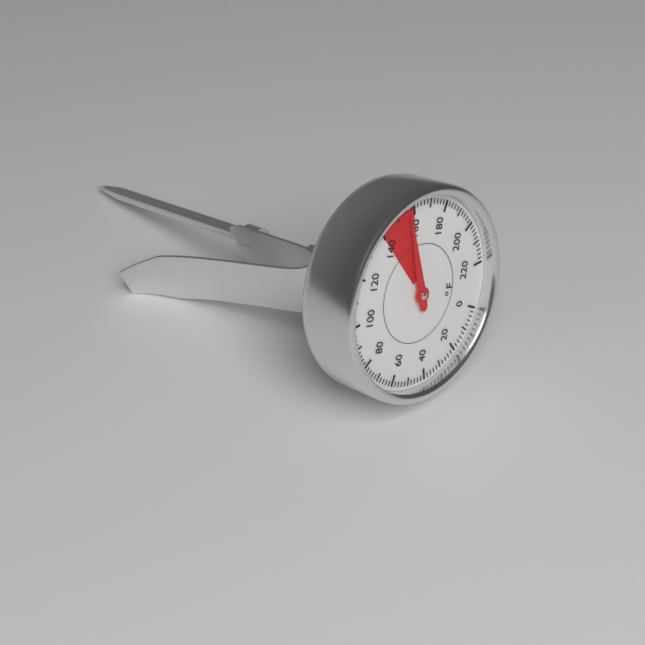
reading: 156 °F
